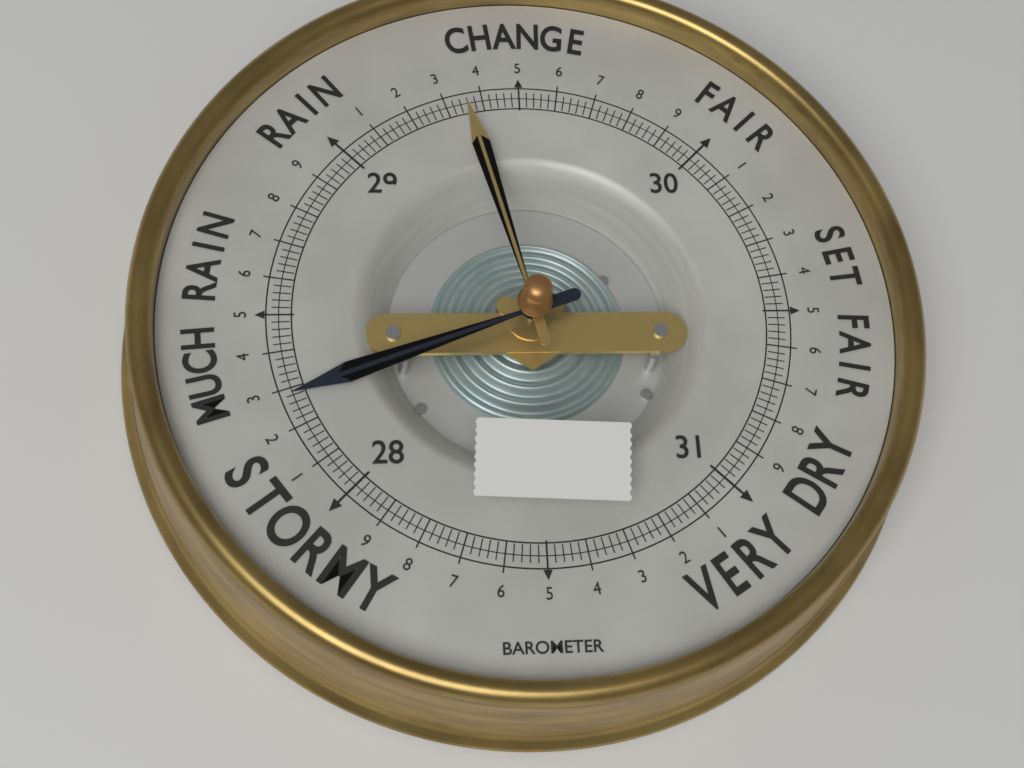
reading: 28.28 (no unit)
